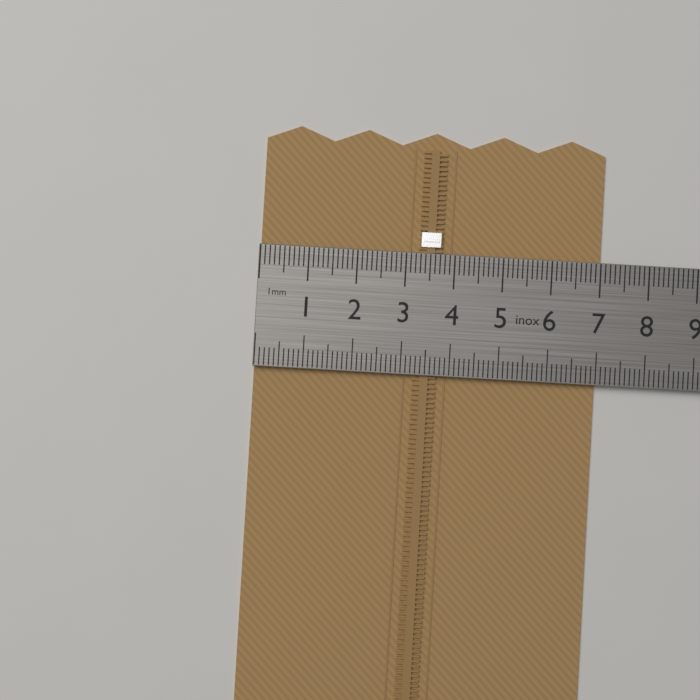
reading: 7.0 cm
